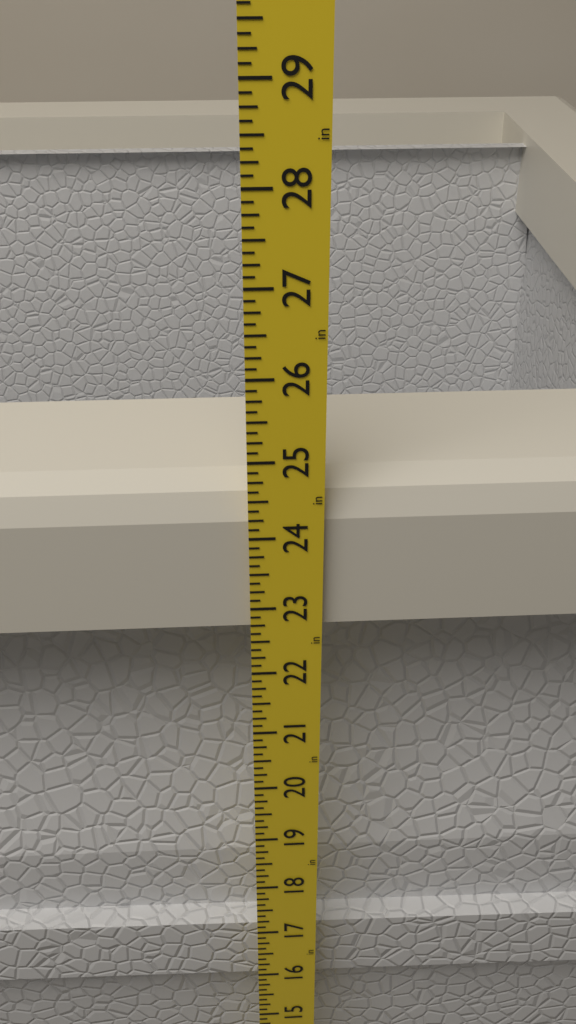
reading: 24.625 in
